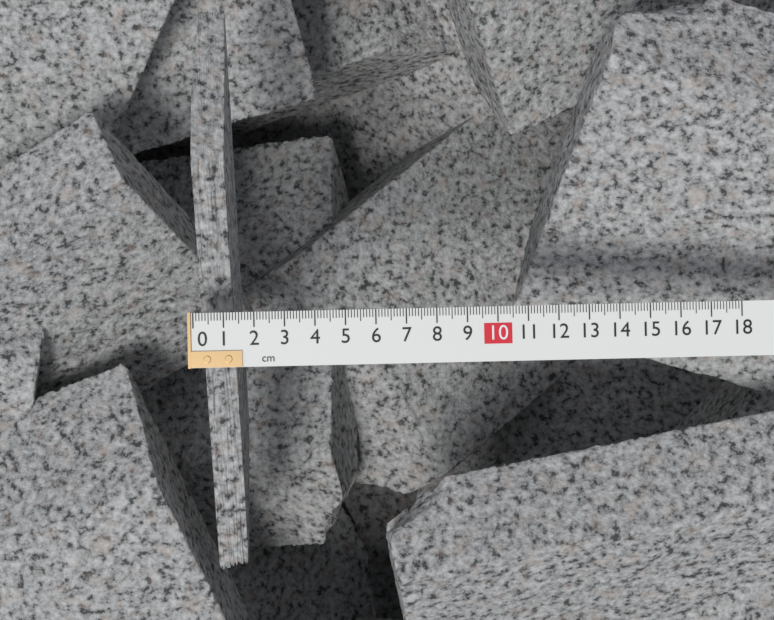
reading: 1.1 cm
